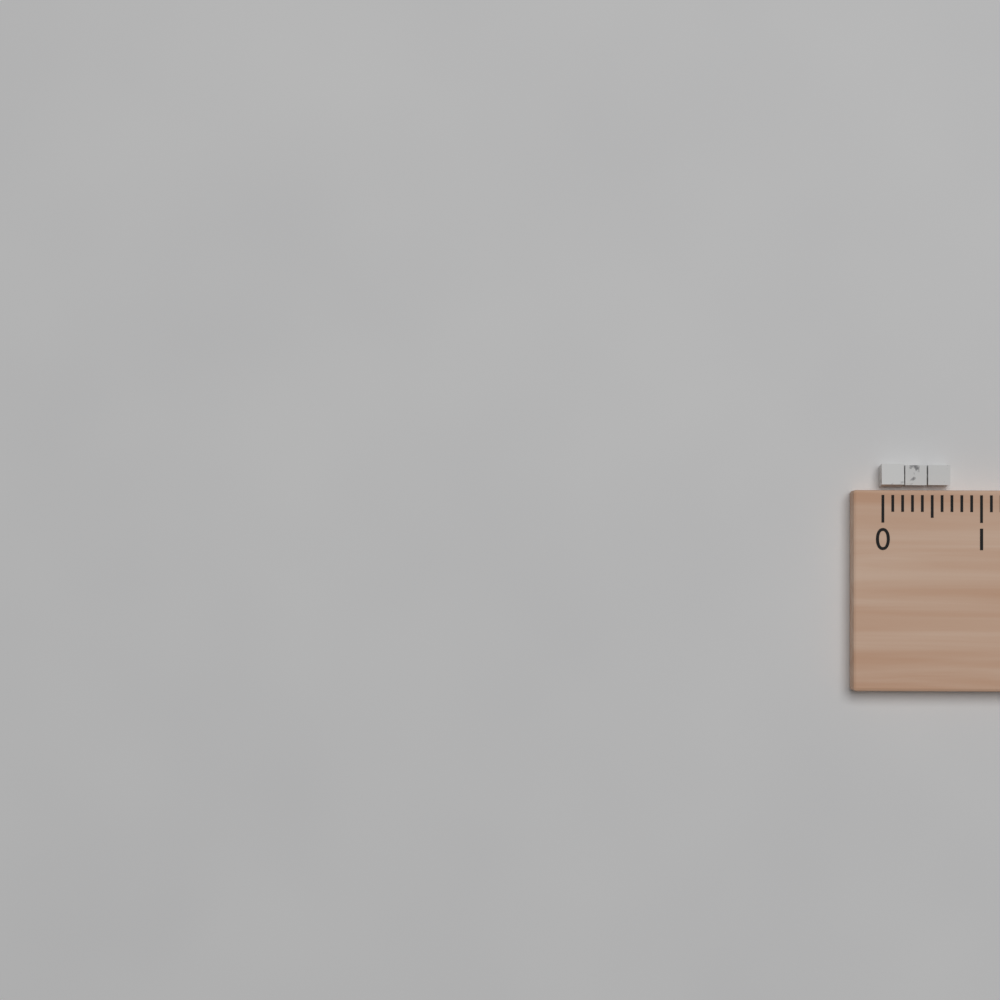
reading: 0.7 (no unit)
